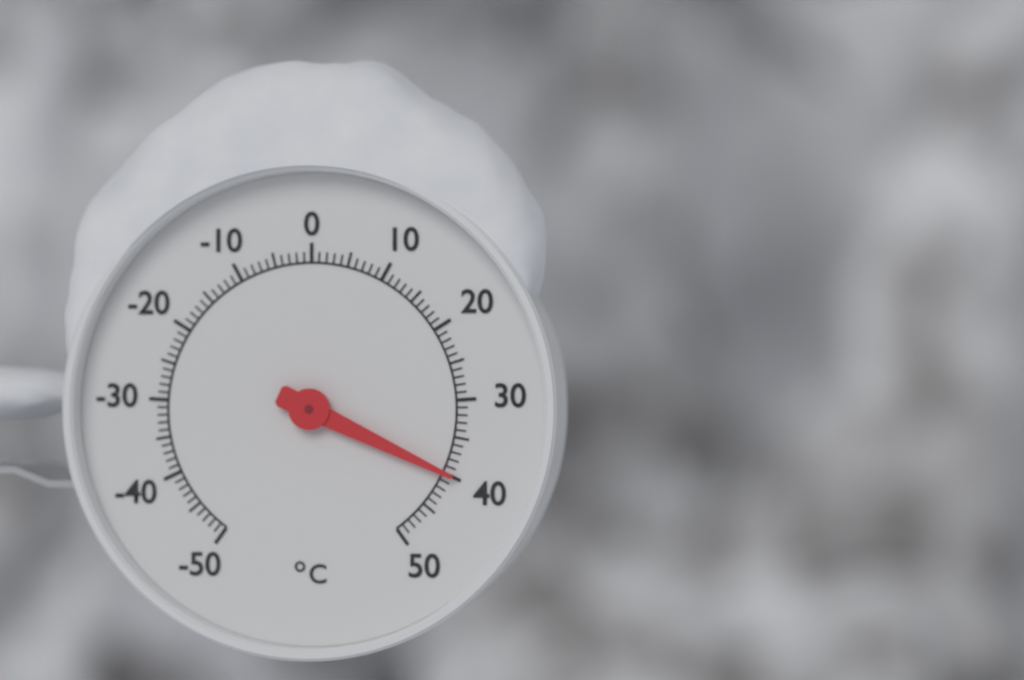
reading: 40 °C
